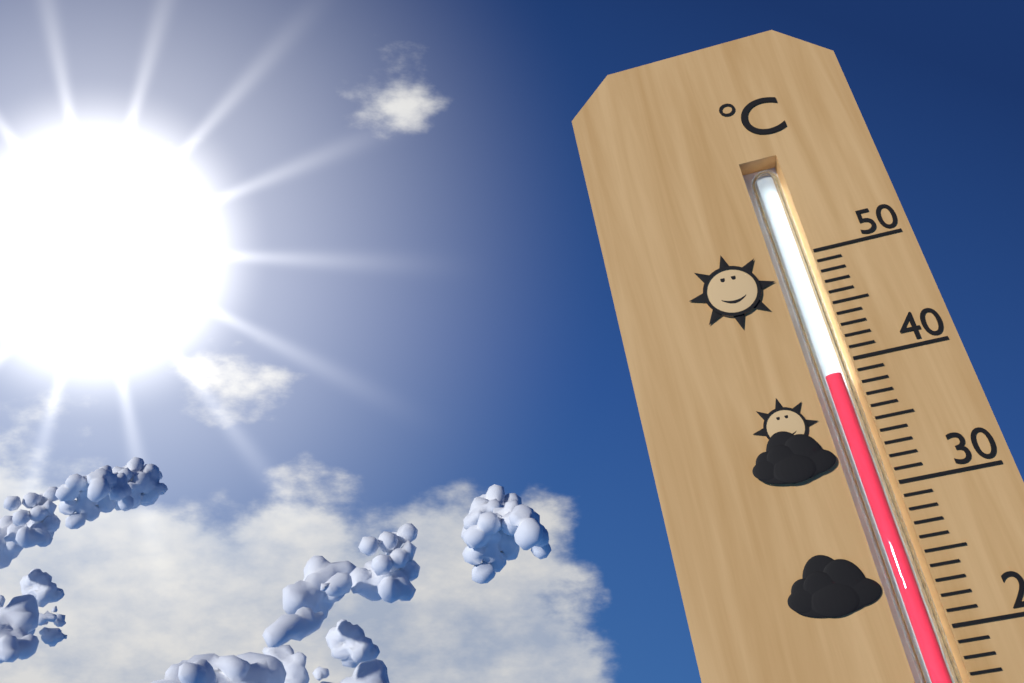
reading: 39 °C
